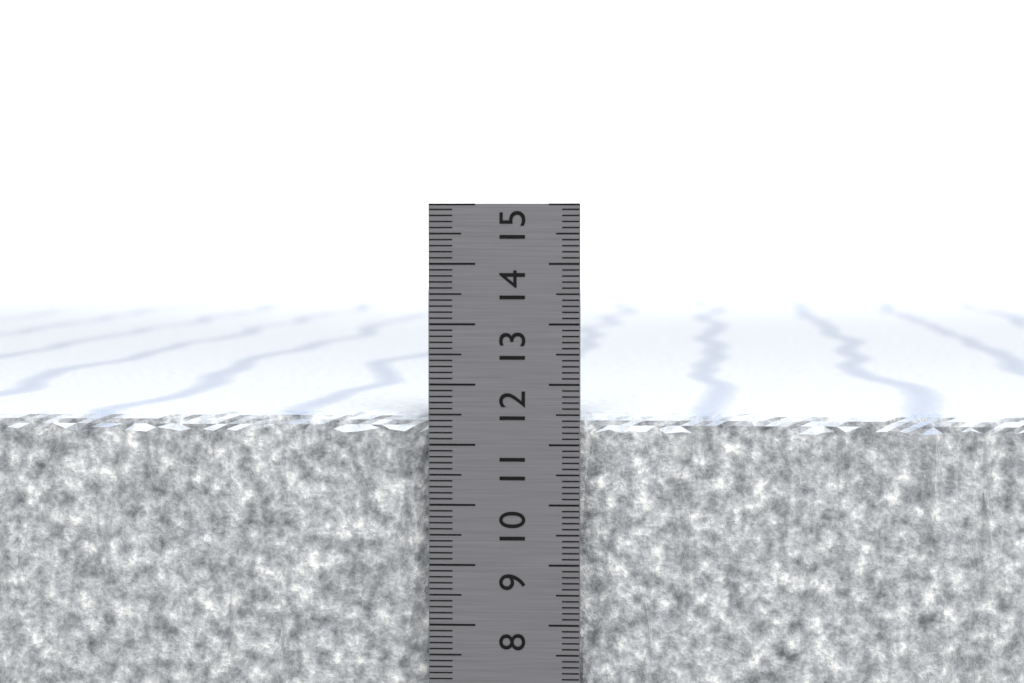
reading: 11.5 cm
